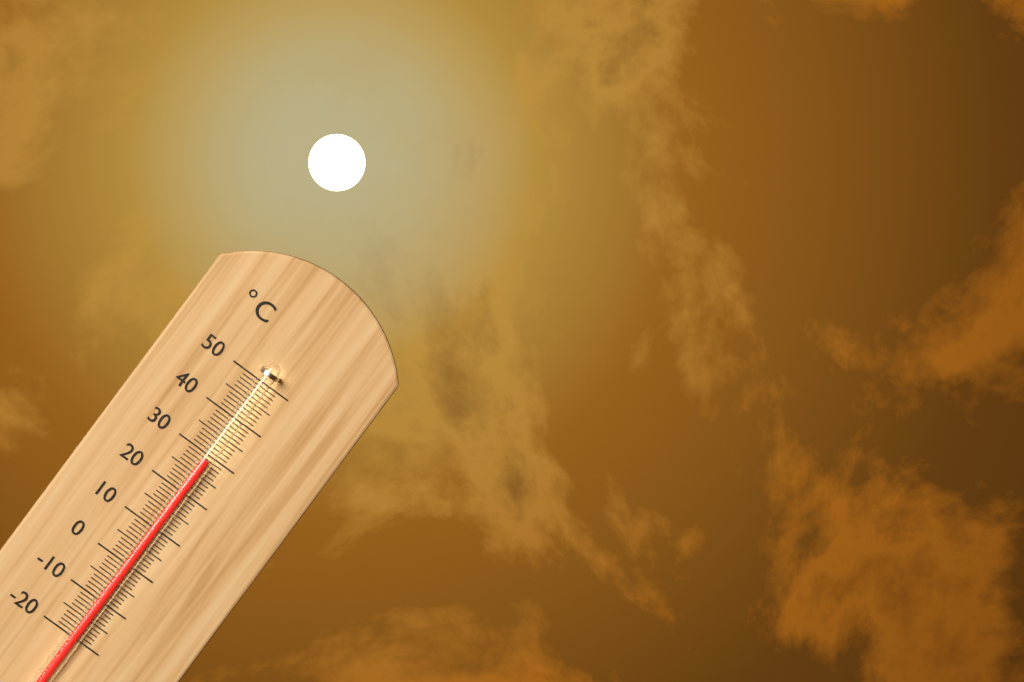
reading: 29 °C
